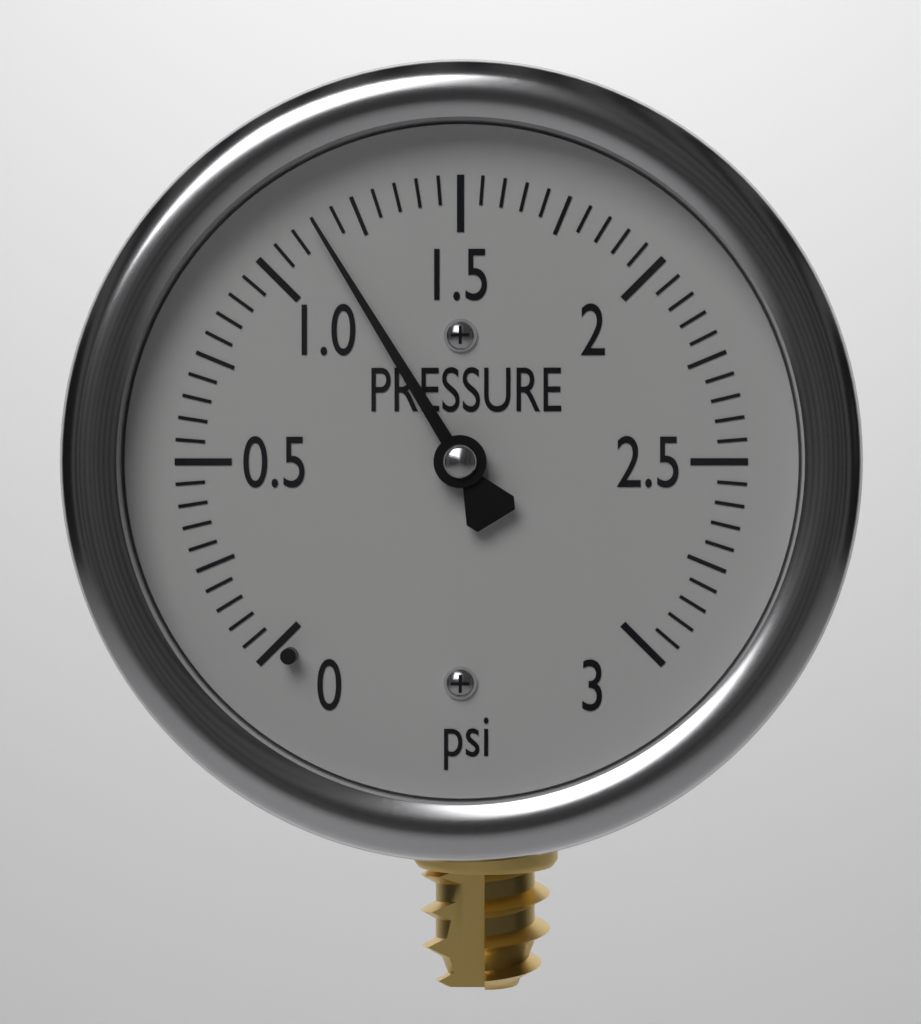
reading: 1.15 psi
